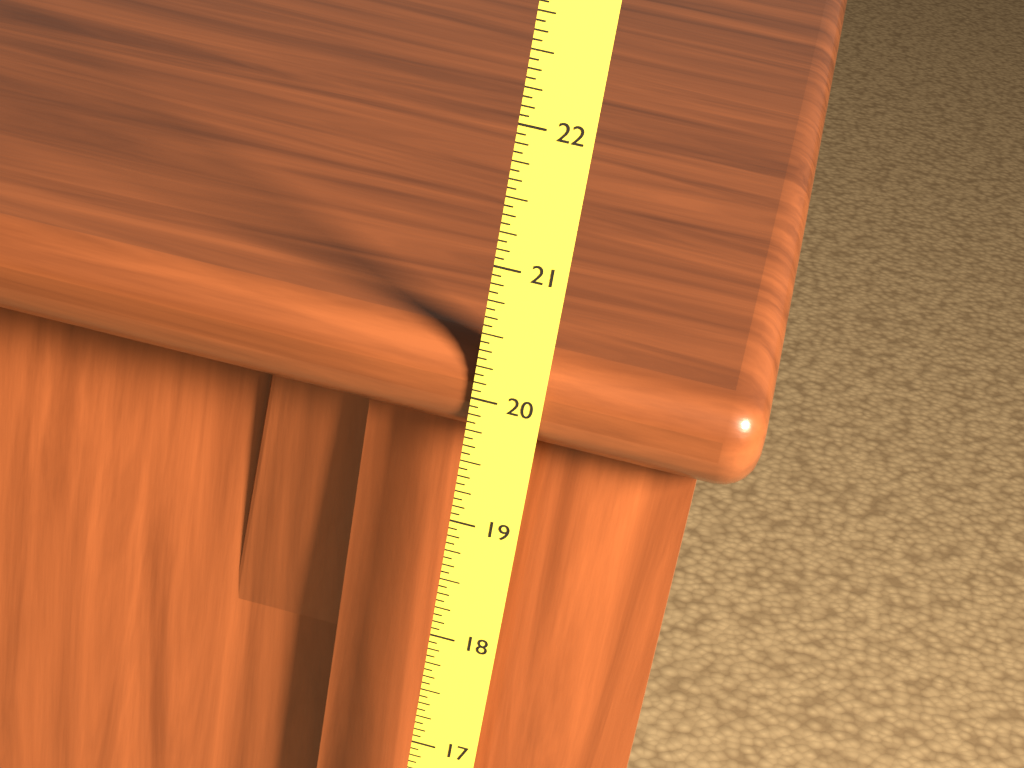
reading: 20.3750 (no unit)
